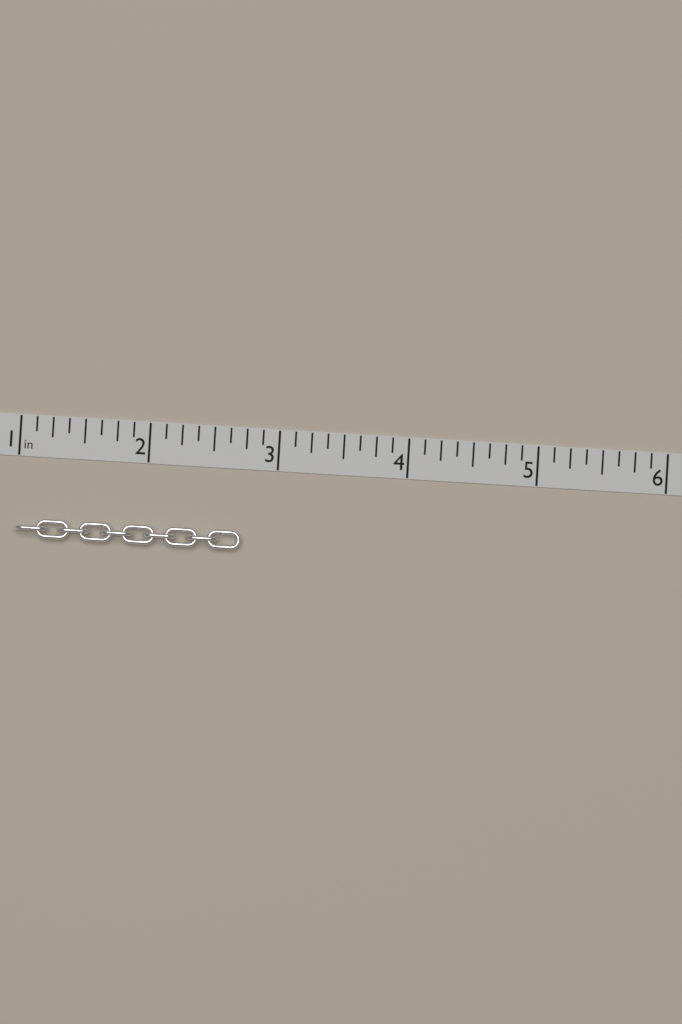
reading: 2.750 in
